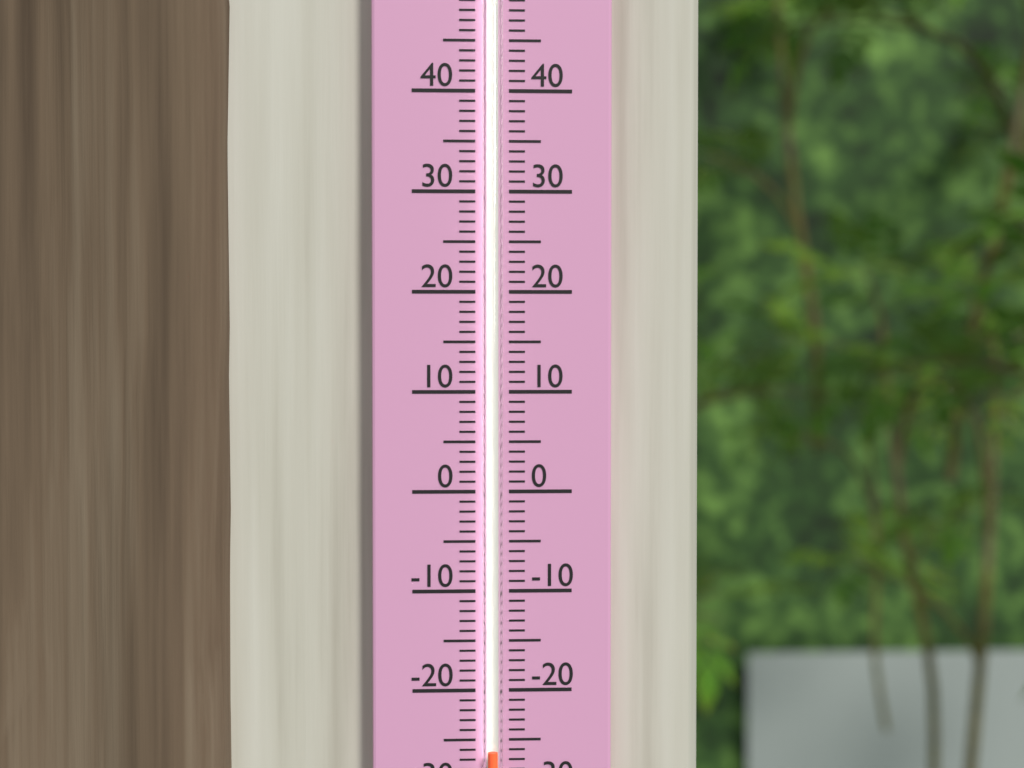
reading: -26 (no unit)
